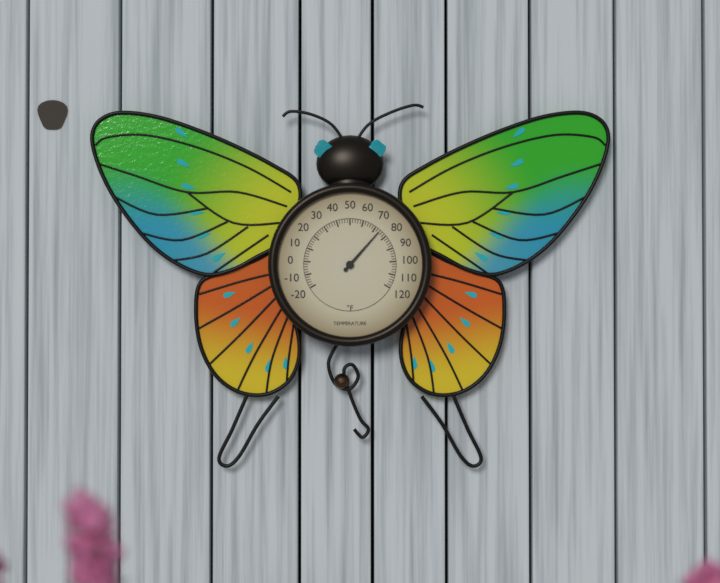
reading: 74 °F
